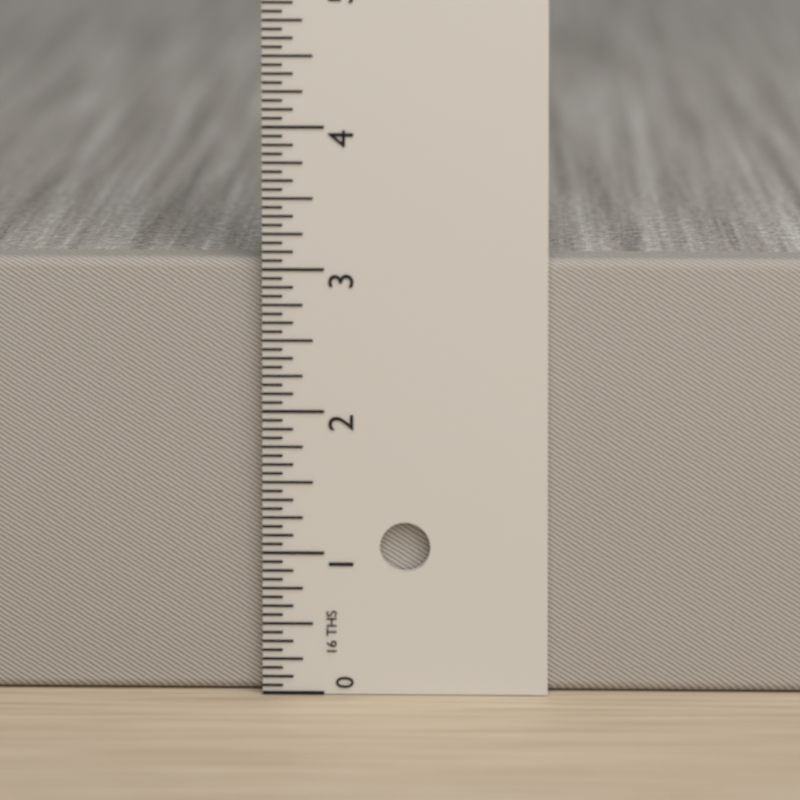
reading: 3.0625 in
